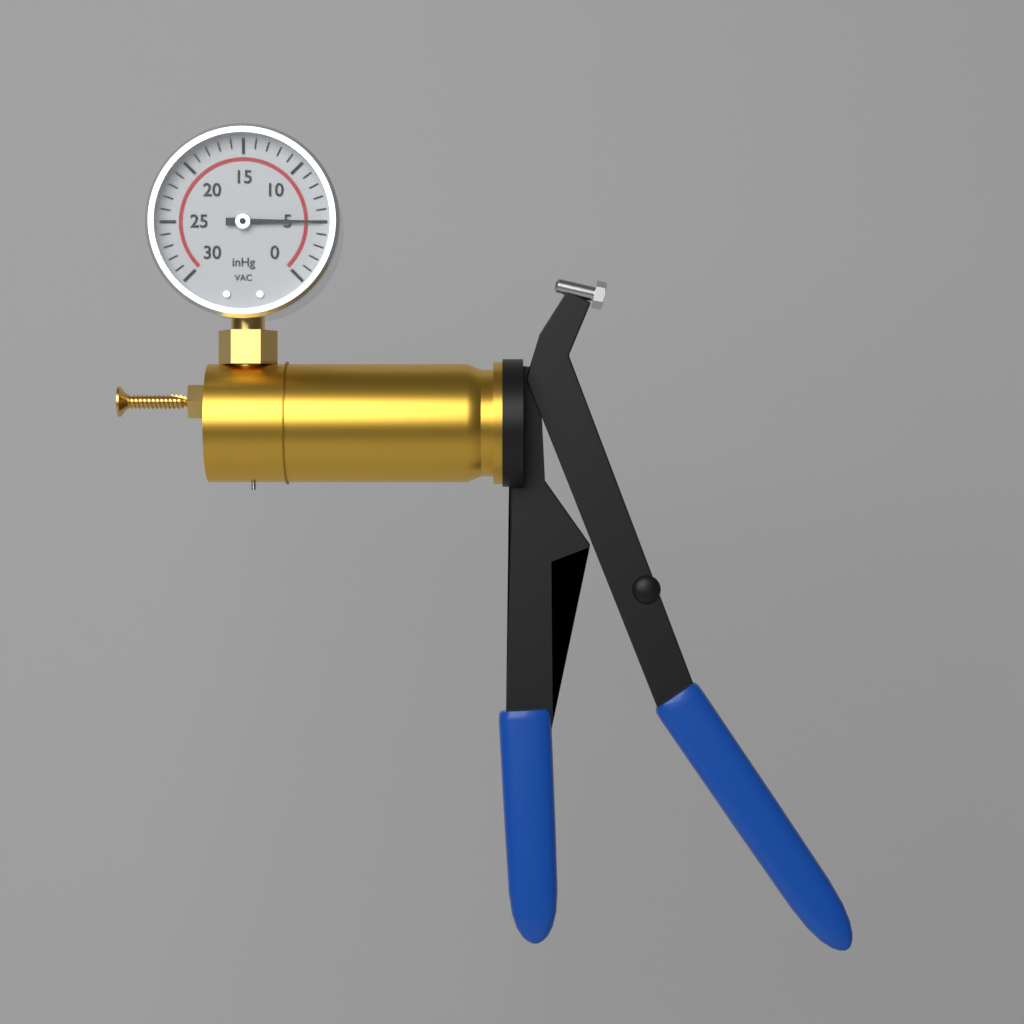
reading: 5 inHg
